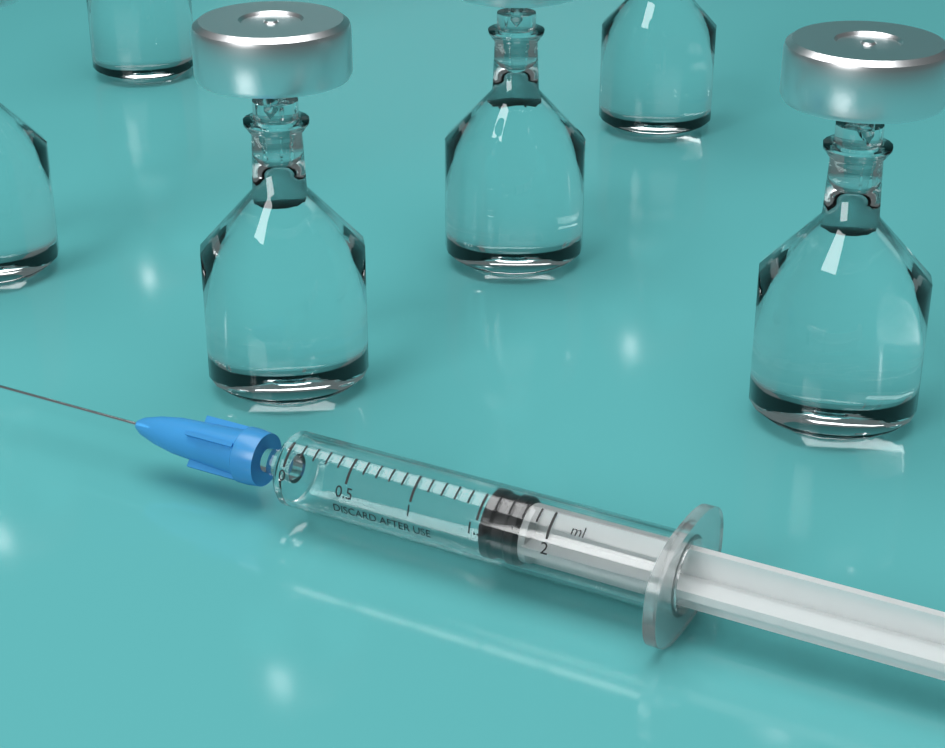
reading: 1.5 ml
